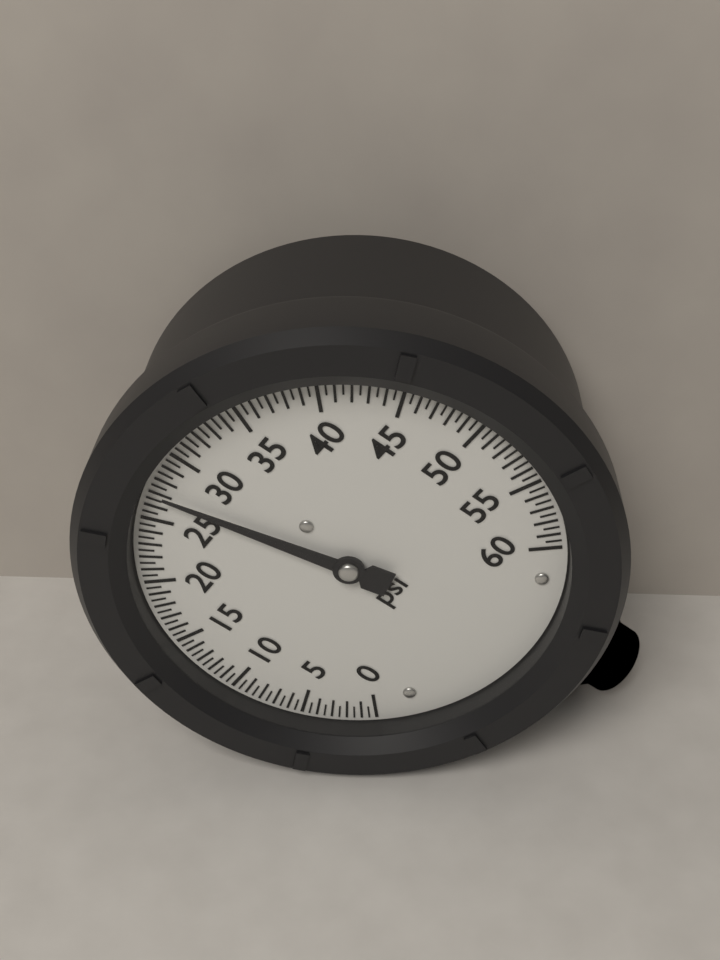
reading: 27.0 psi
